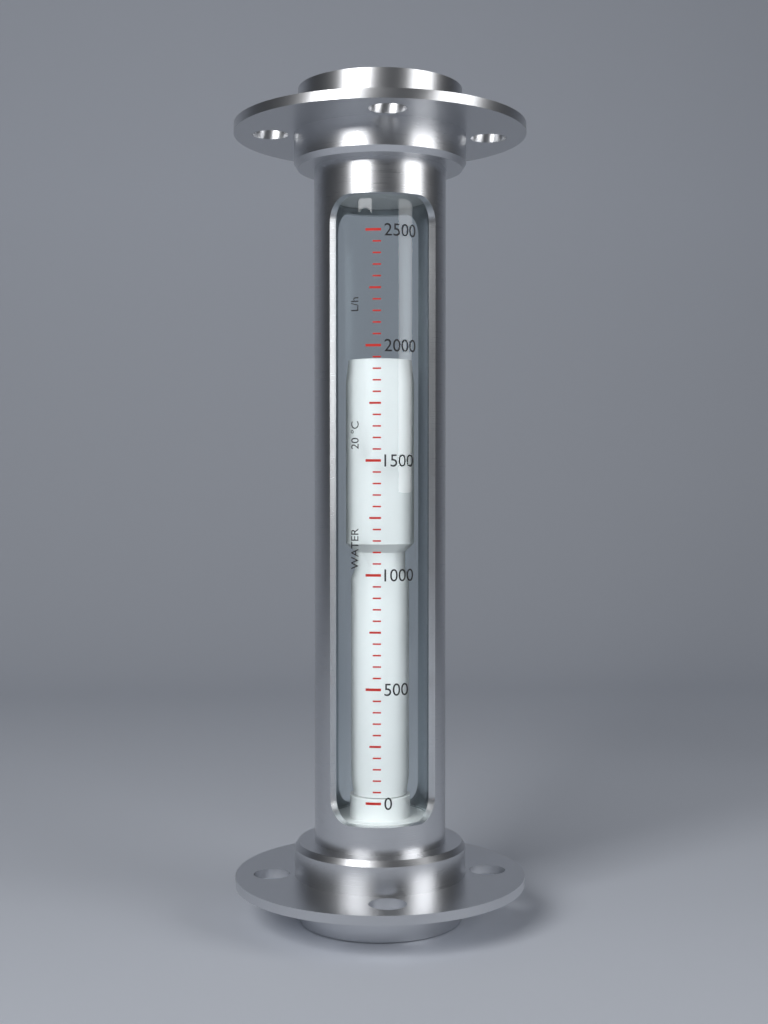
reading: 1950 L/h
